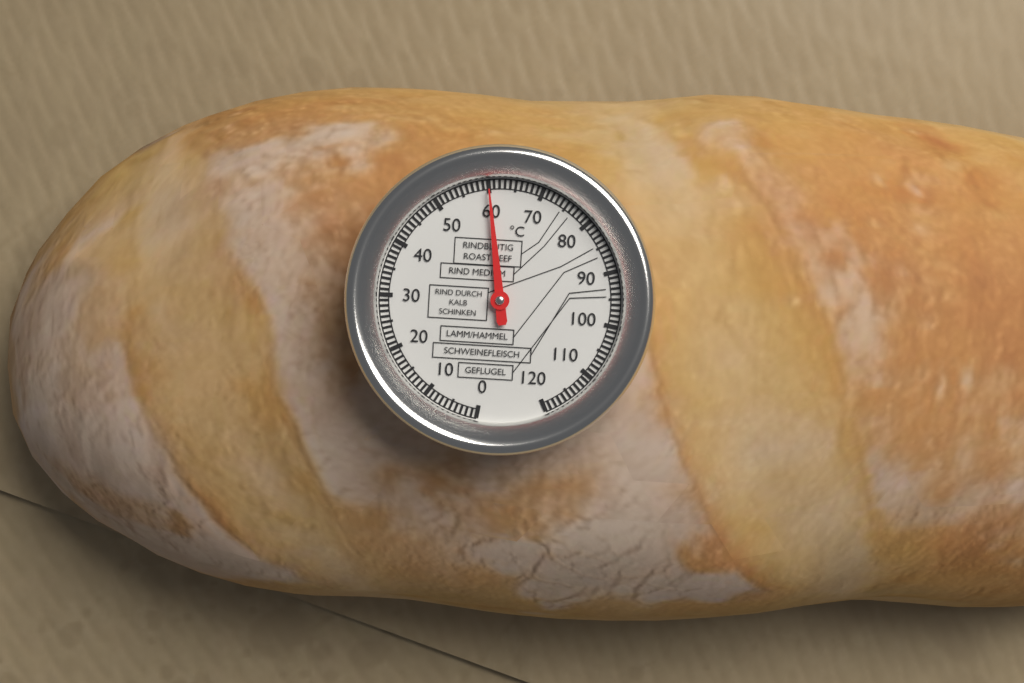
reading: 60 °C
